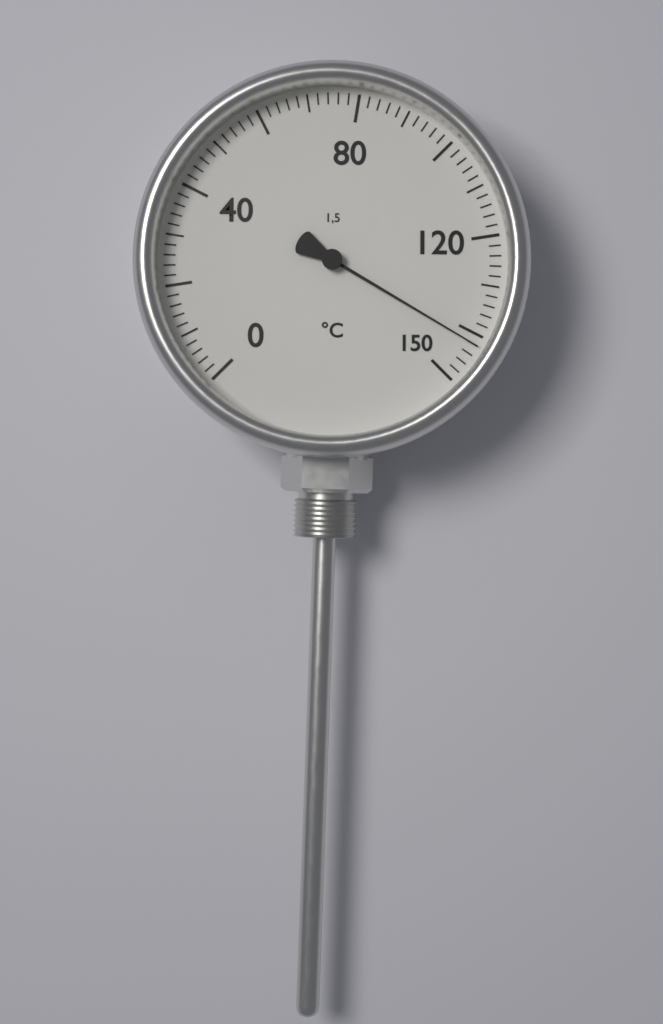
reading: 142 °C
